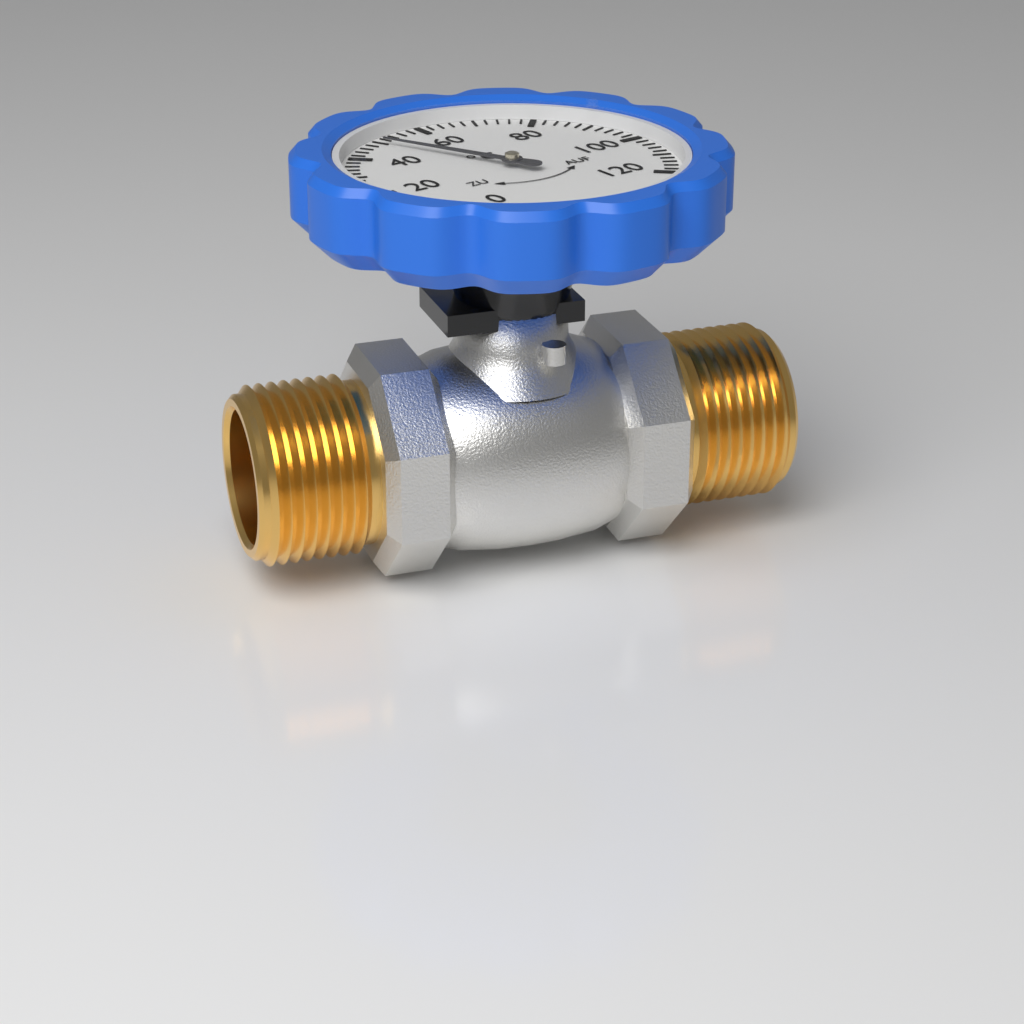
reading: 50 °C
